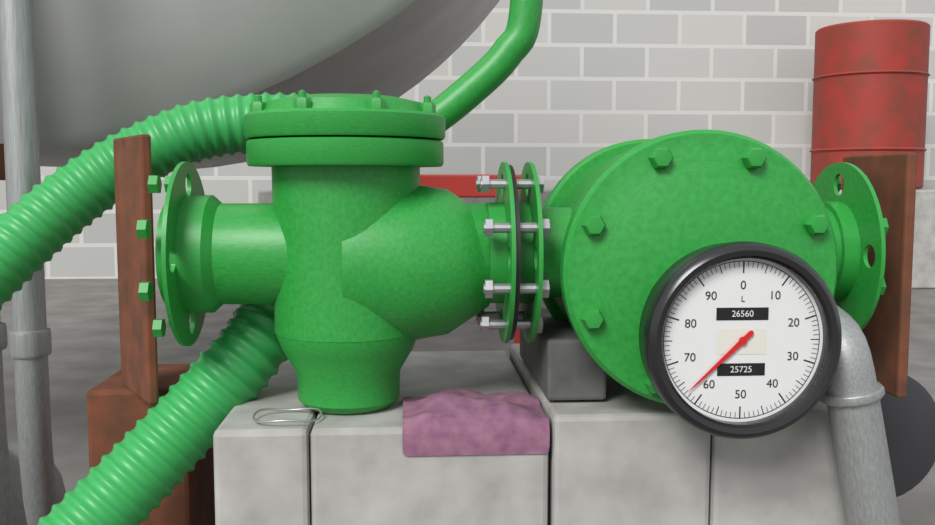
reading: 63 L
